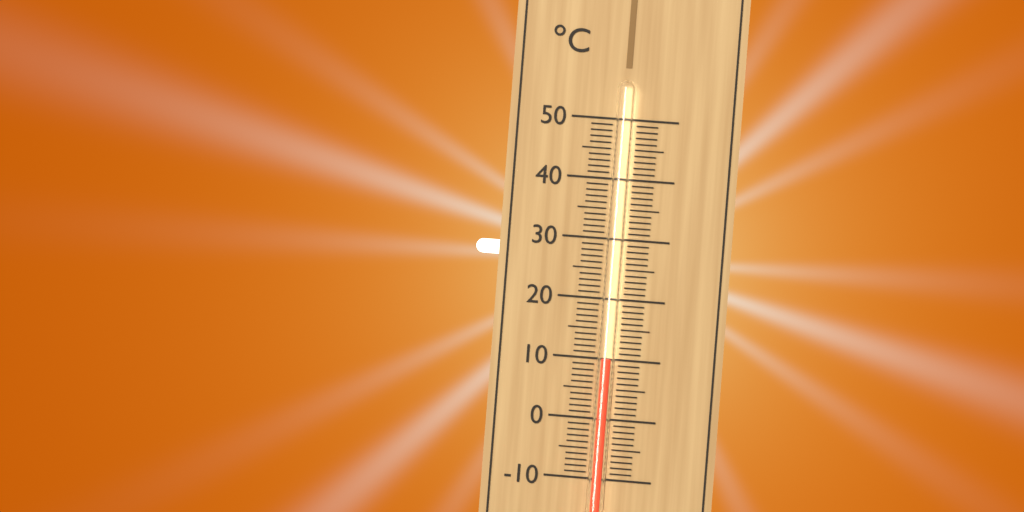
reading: 10 °C
